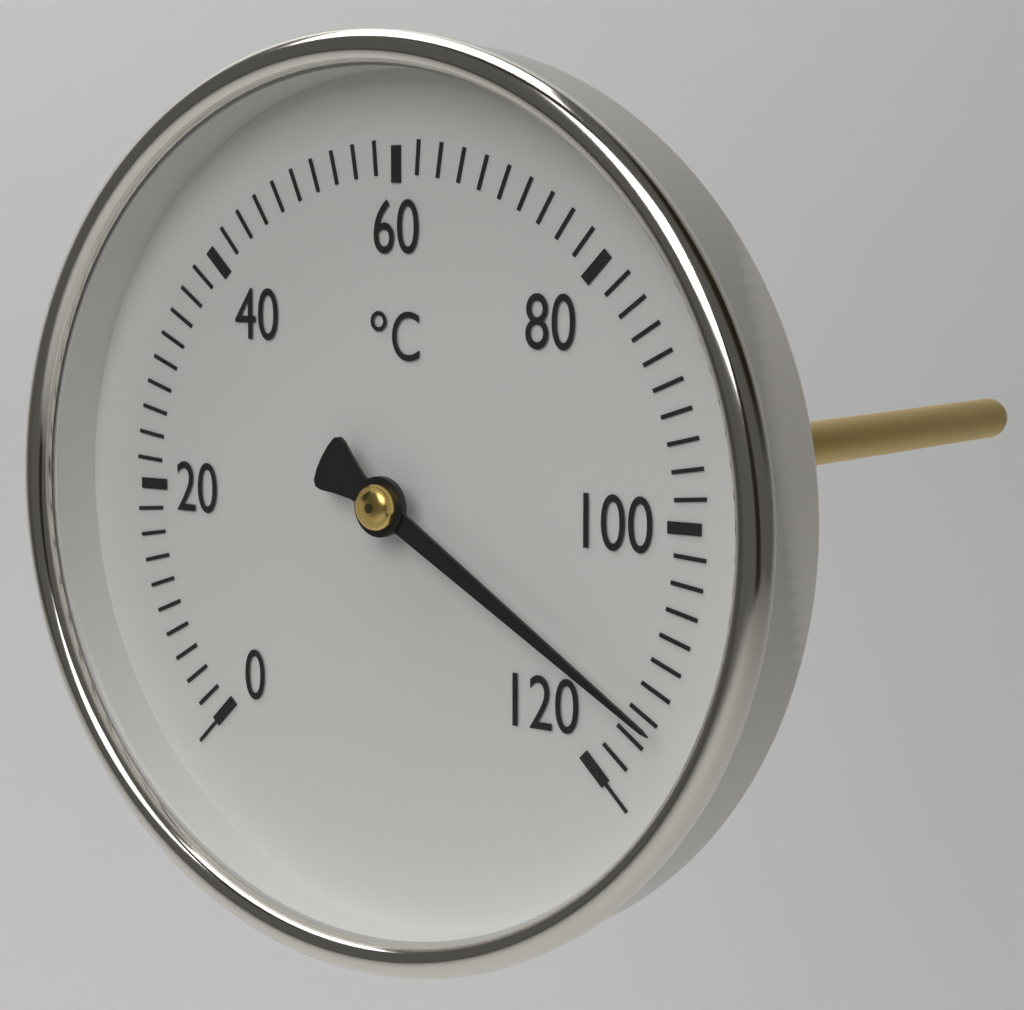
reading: 114 °C
